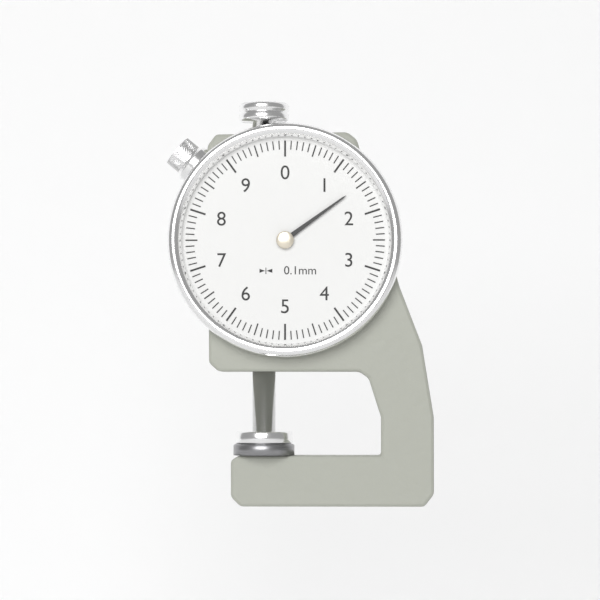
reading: 1.5 mm
